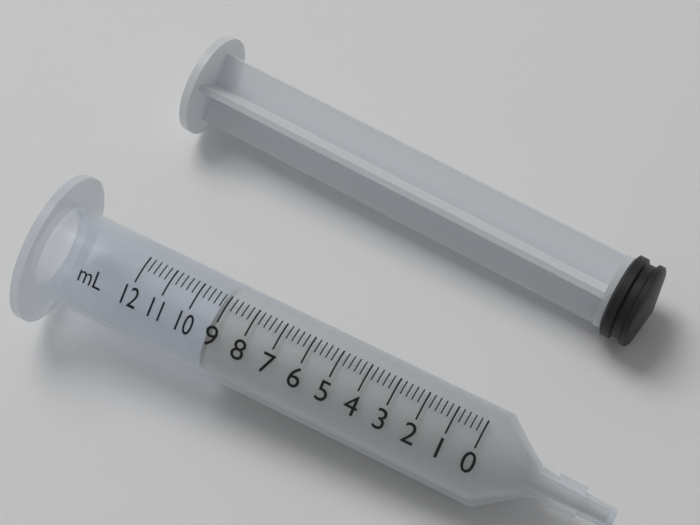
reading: 9.2 ml
